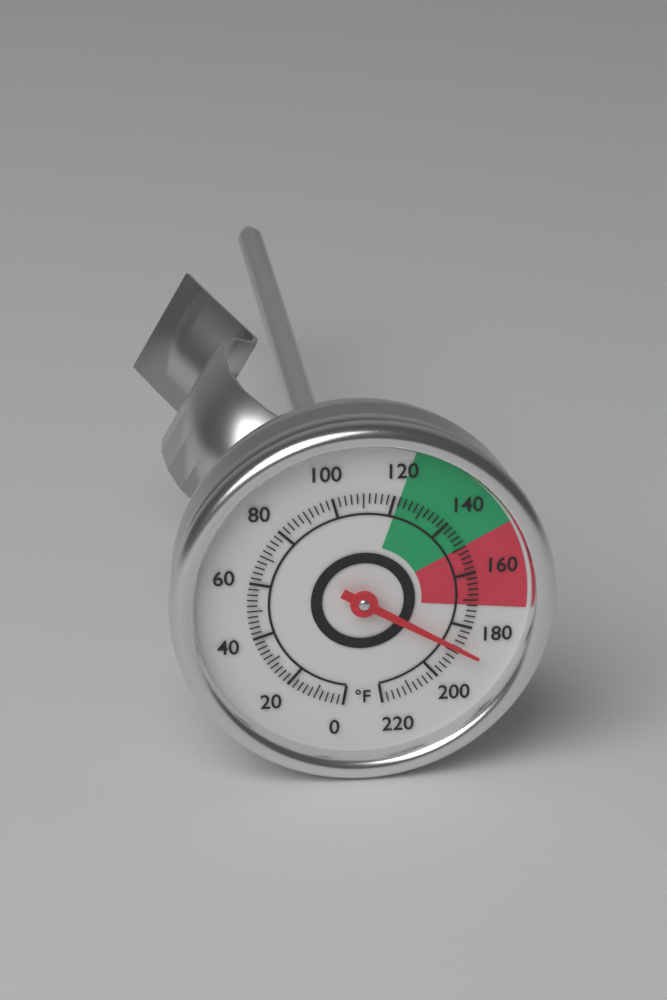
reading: 188 °F
